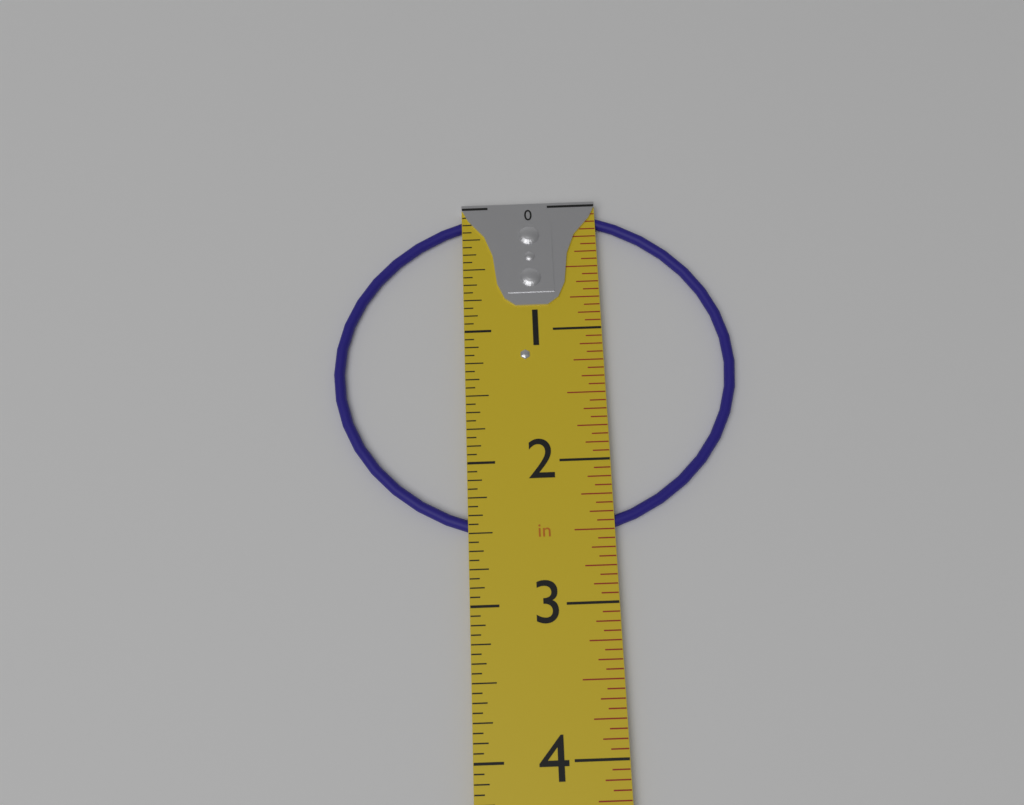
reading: 2.5625 in
